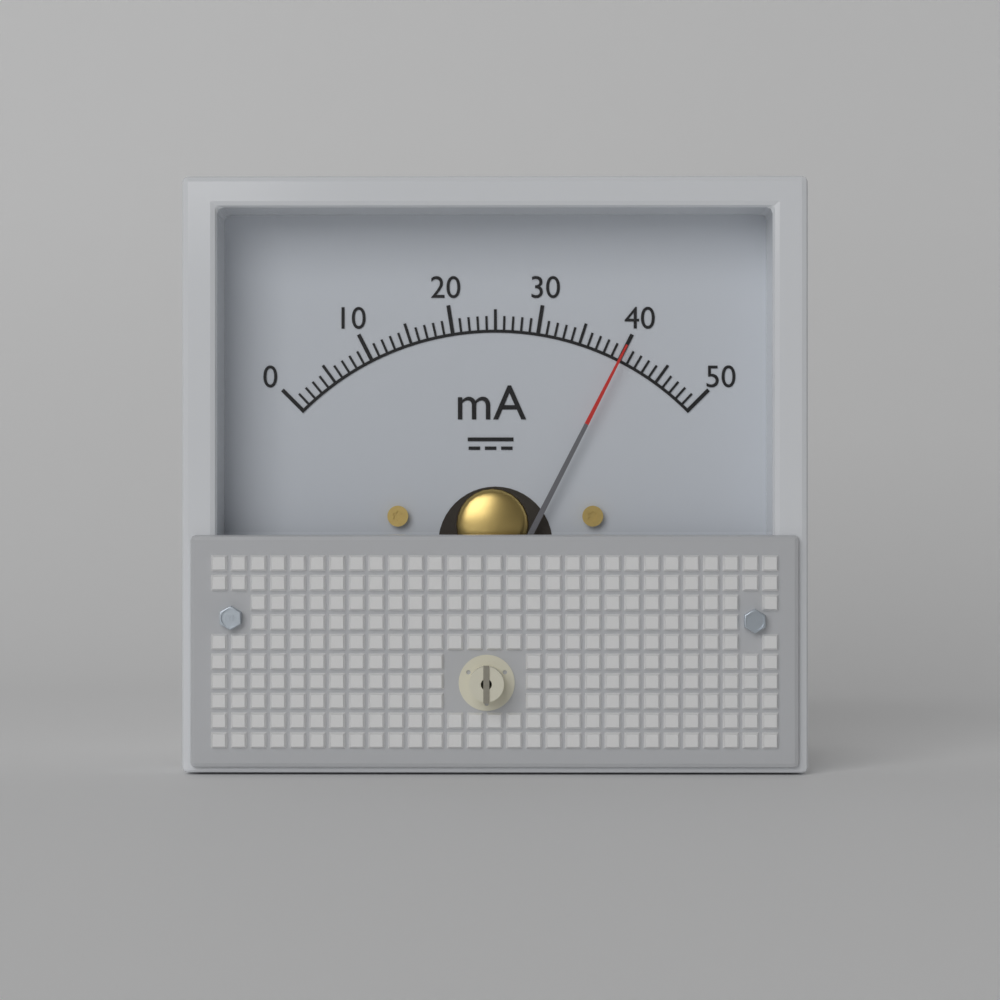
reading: 40 mA
